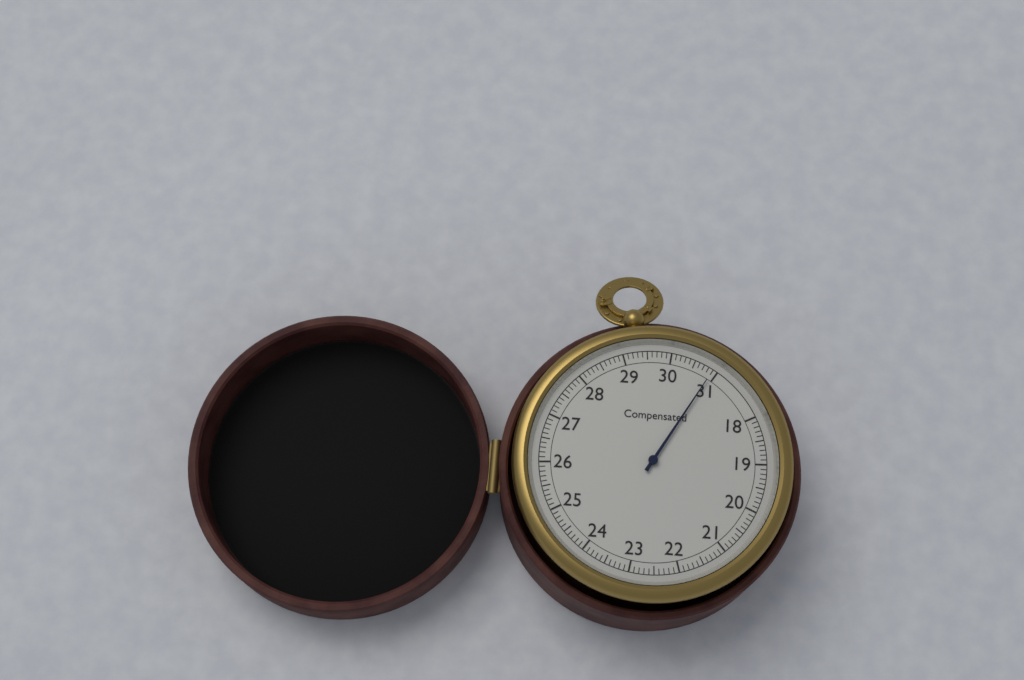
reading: 30.9 (no unit)
